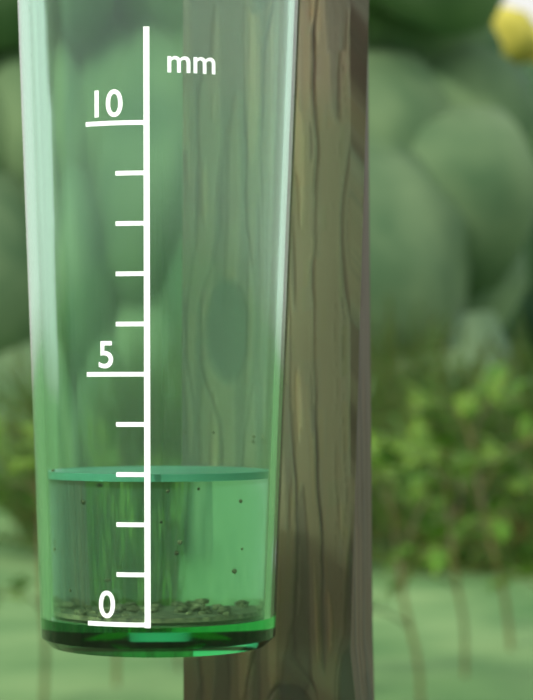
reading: 3 mm
